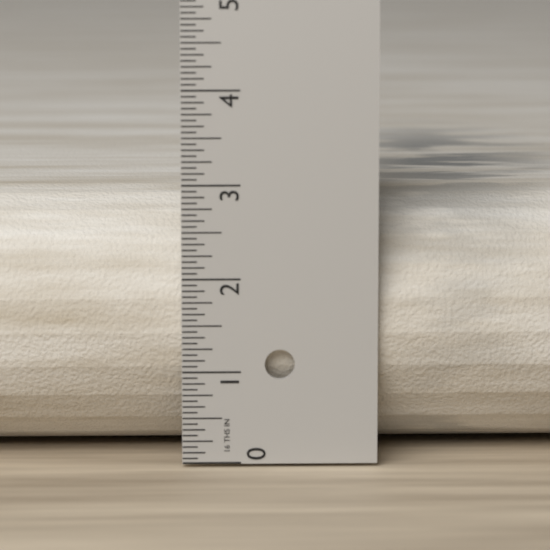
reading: 2.8125 in
